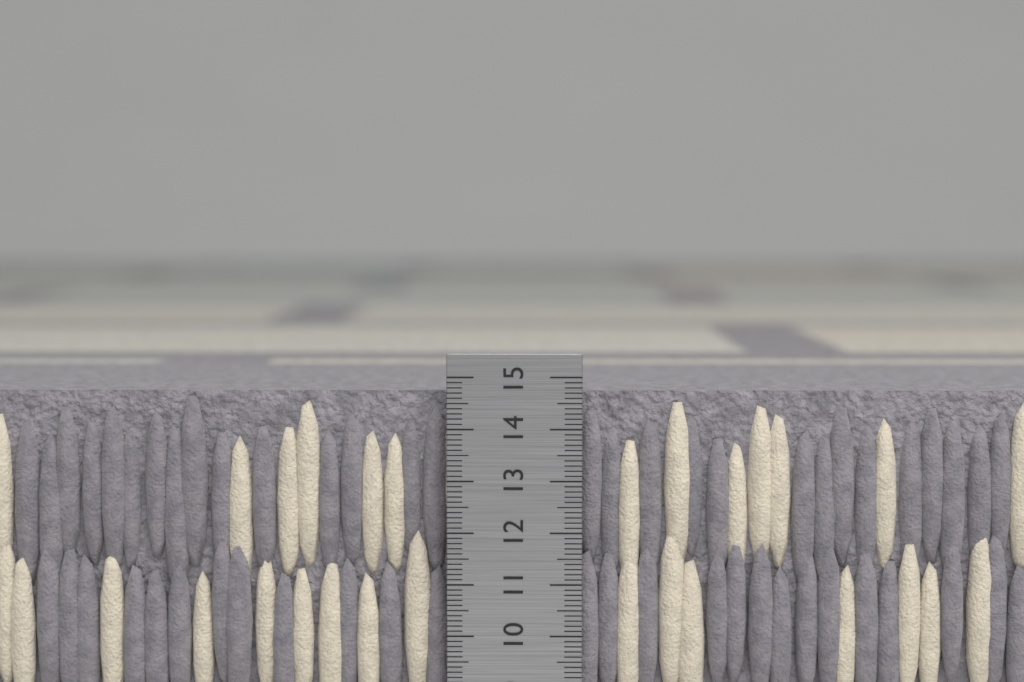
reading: 14.7 cm
